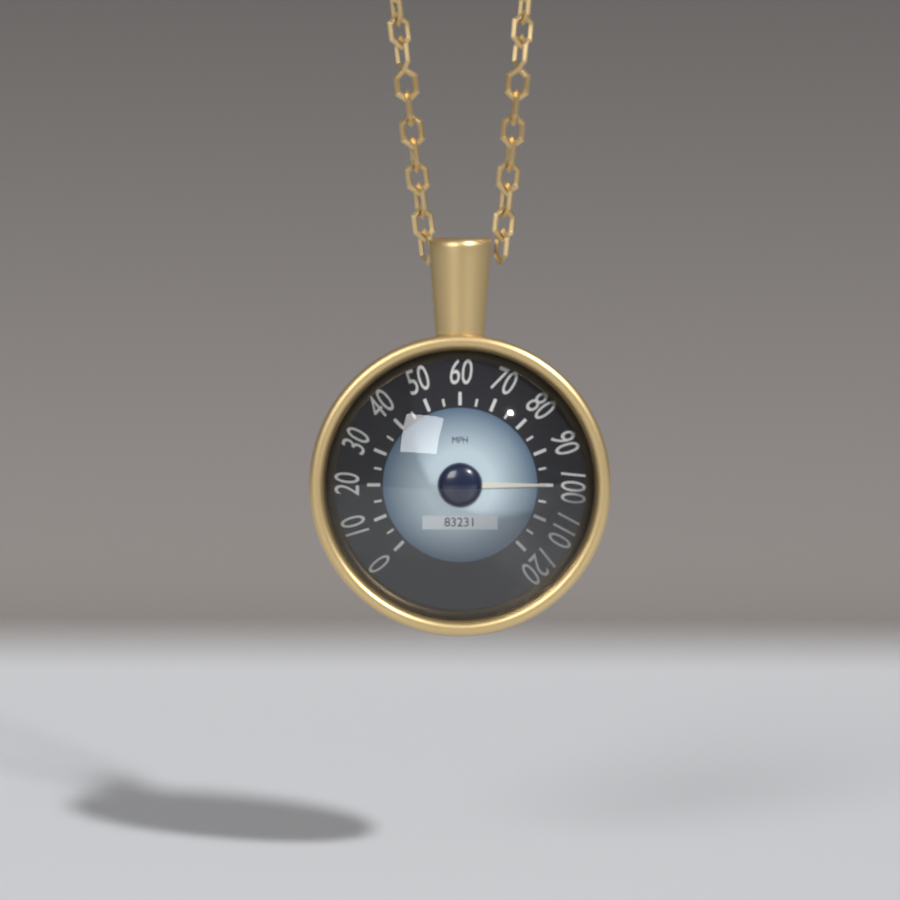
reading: 100 mph
